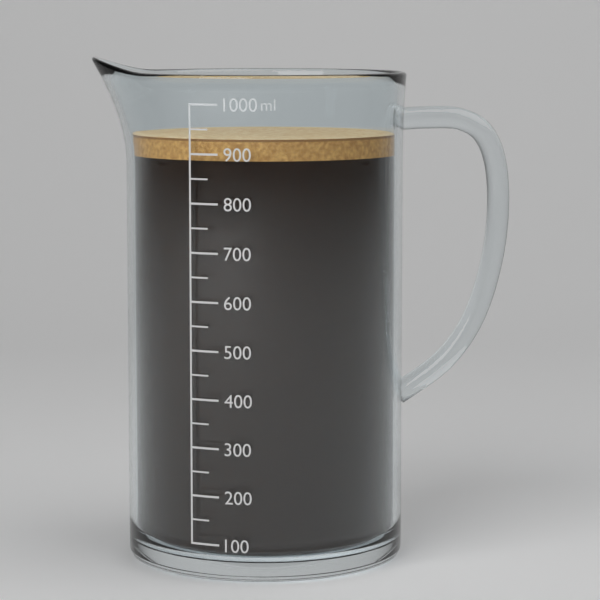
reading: 930 ml
